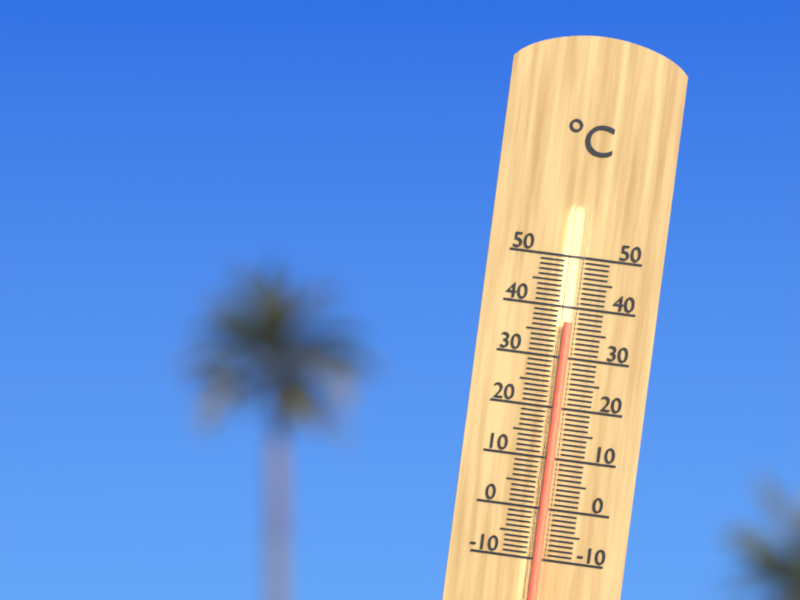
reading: 37 °C
